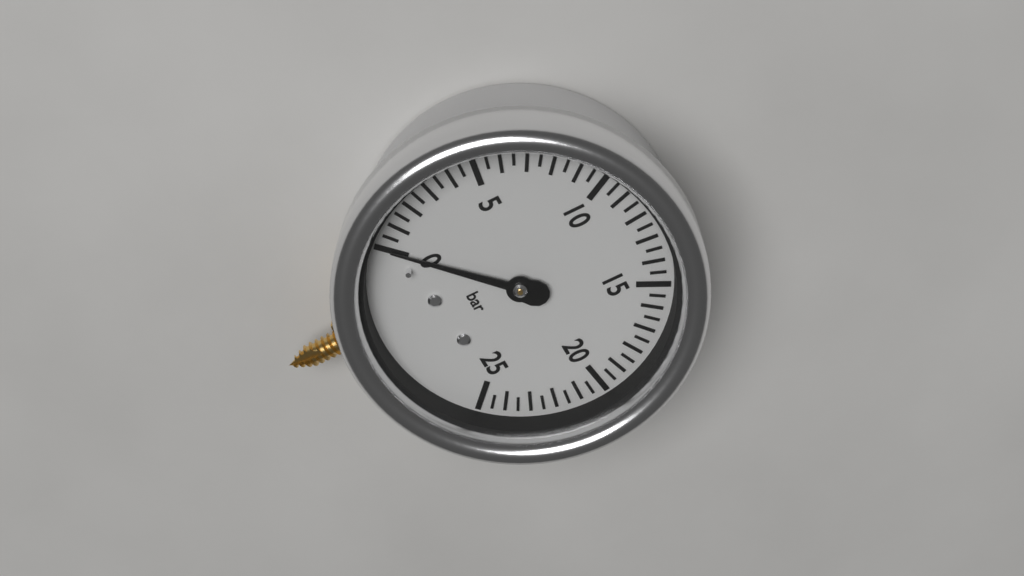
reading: 0.0 bar
